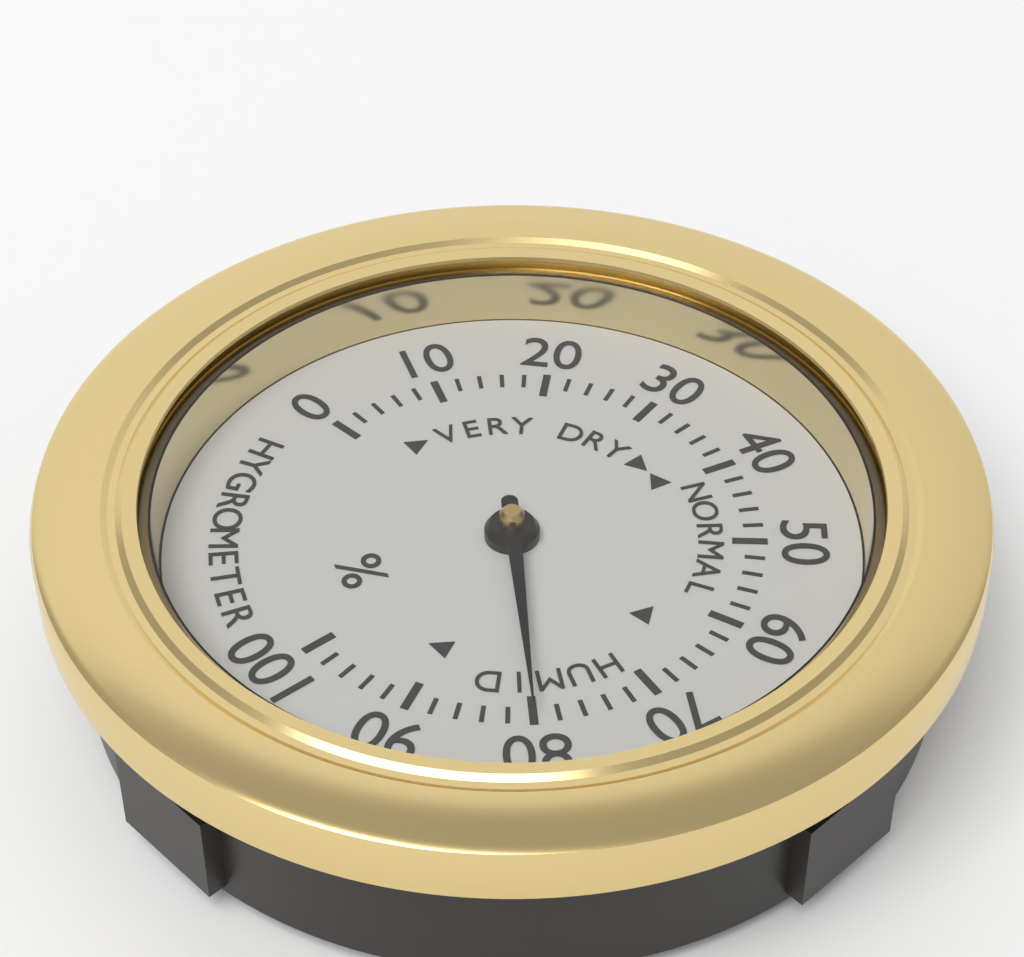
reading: 80 %
